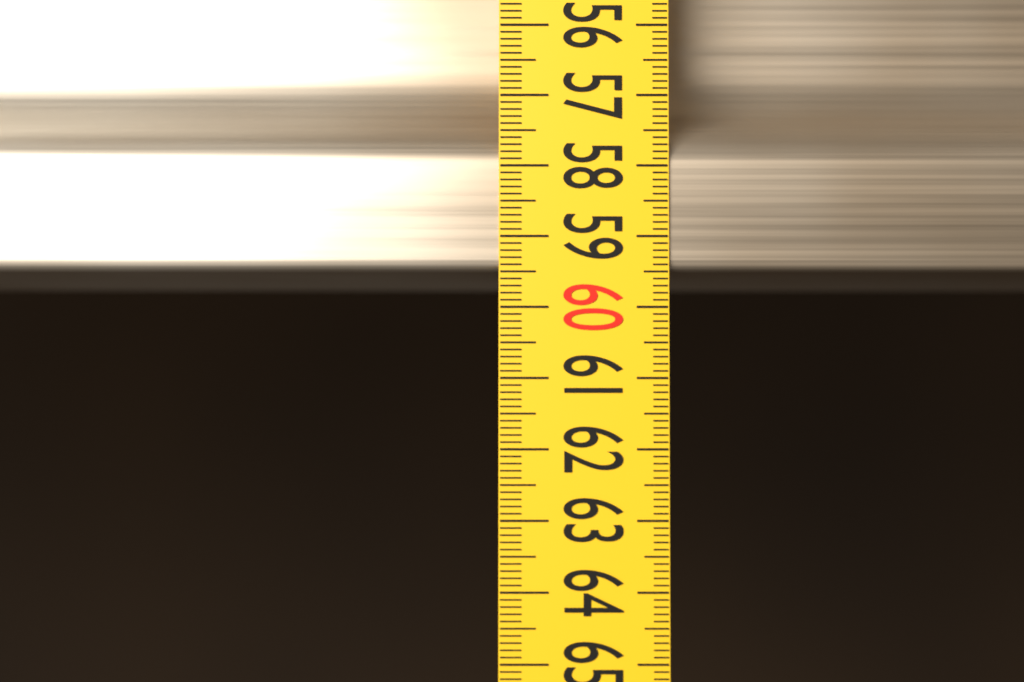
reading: 59.5 (no unit)
